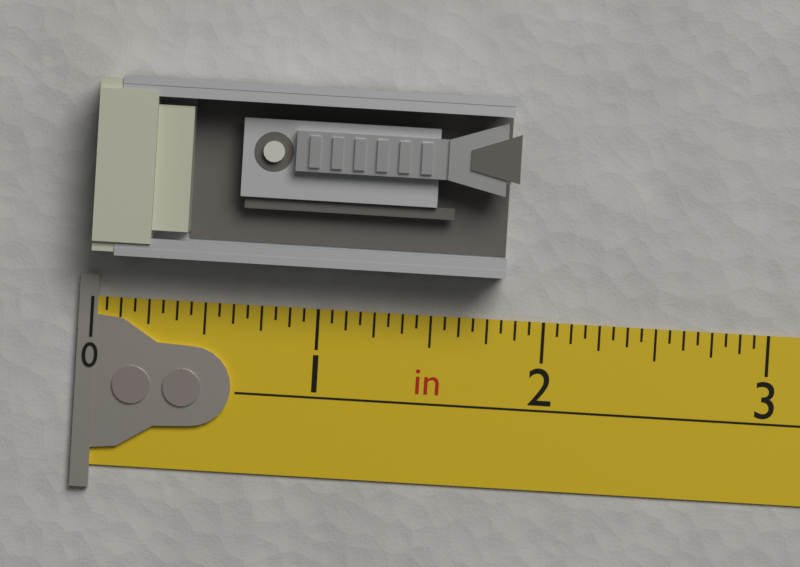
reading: 1.8125 in
